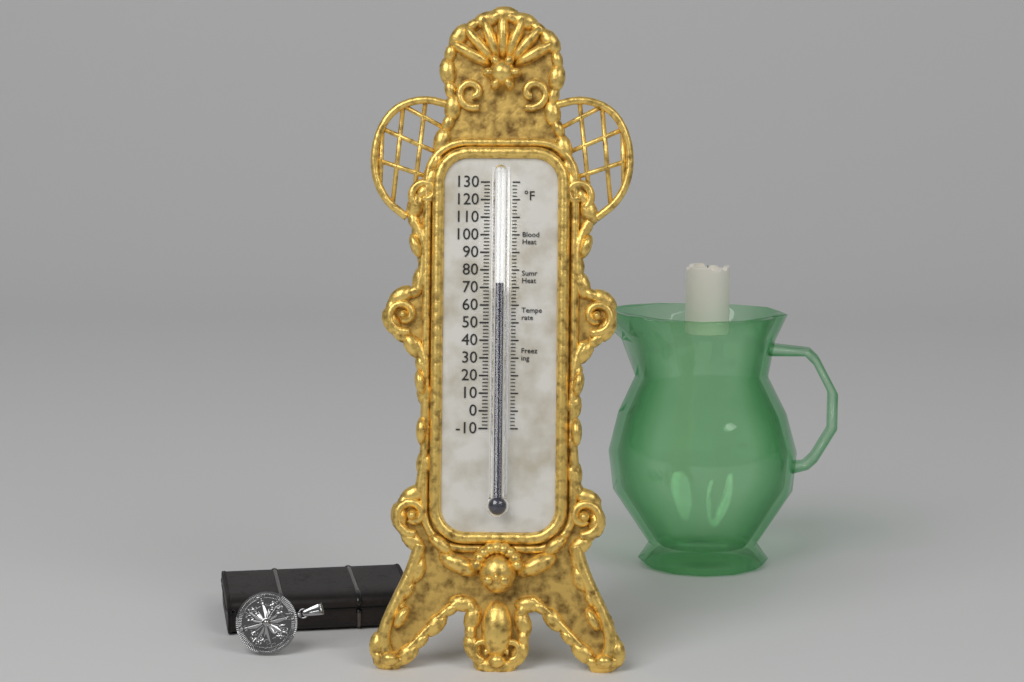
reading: 72 °F
